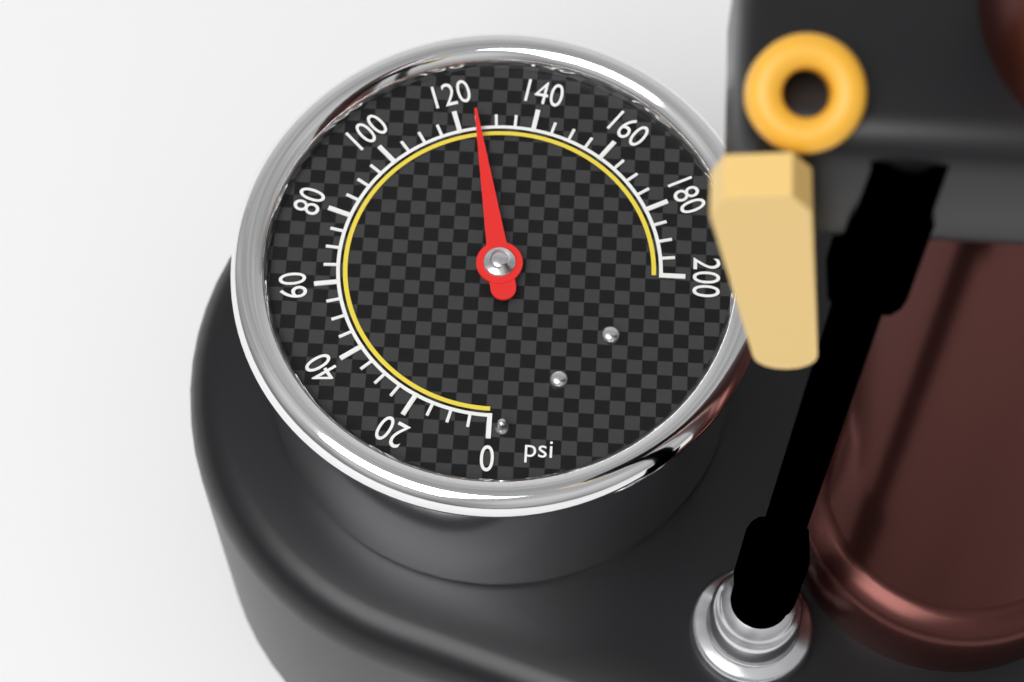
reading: 125 psi
